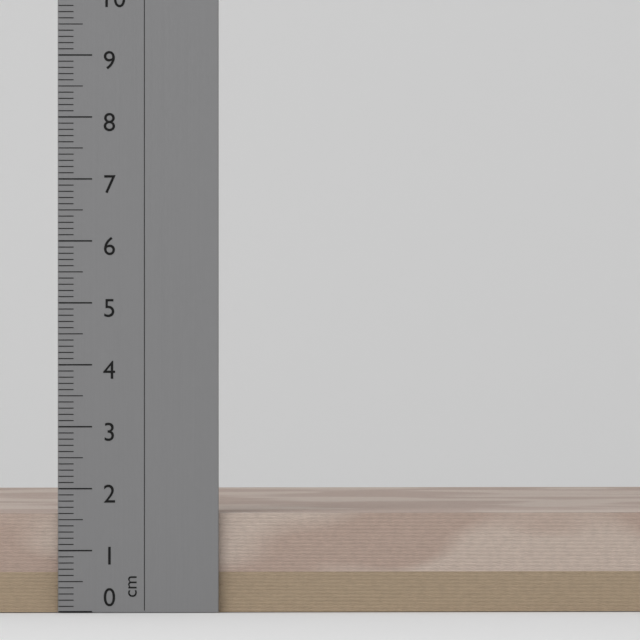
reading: 1.6 cm
